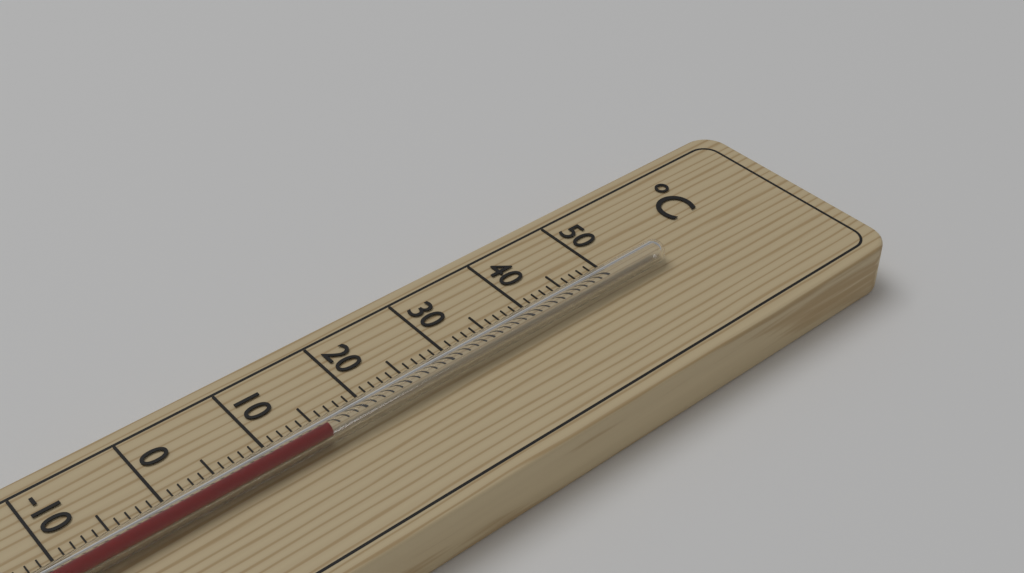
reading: 15 °C
